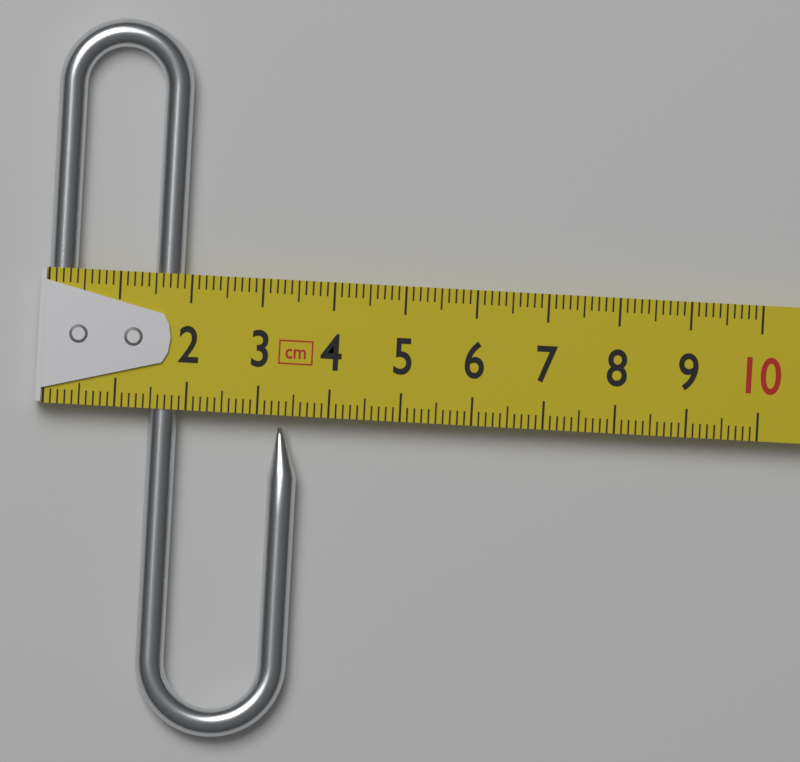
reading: 3.6 cm
